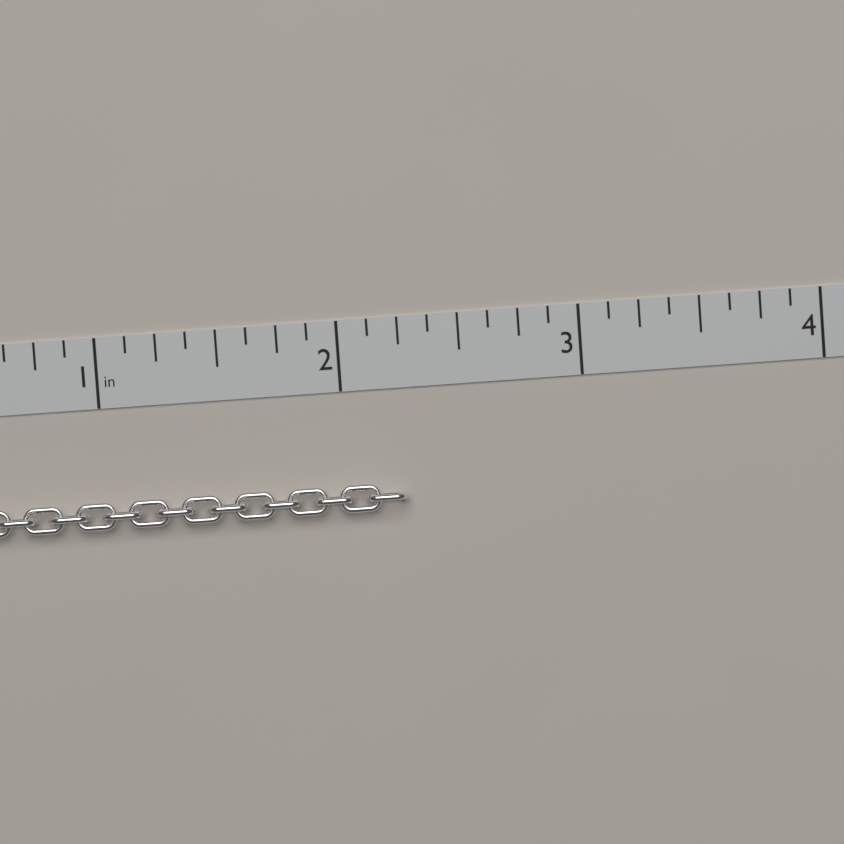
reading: 2.250 in
